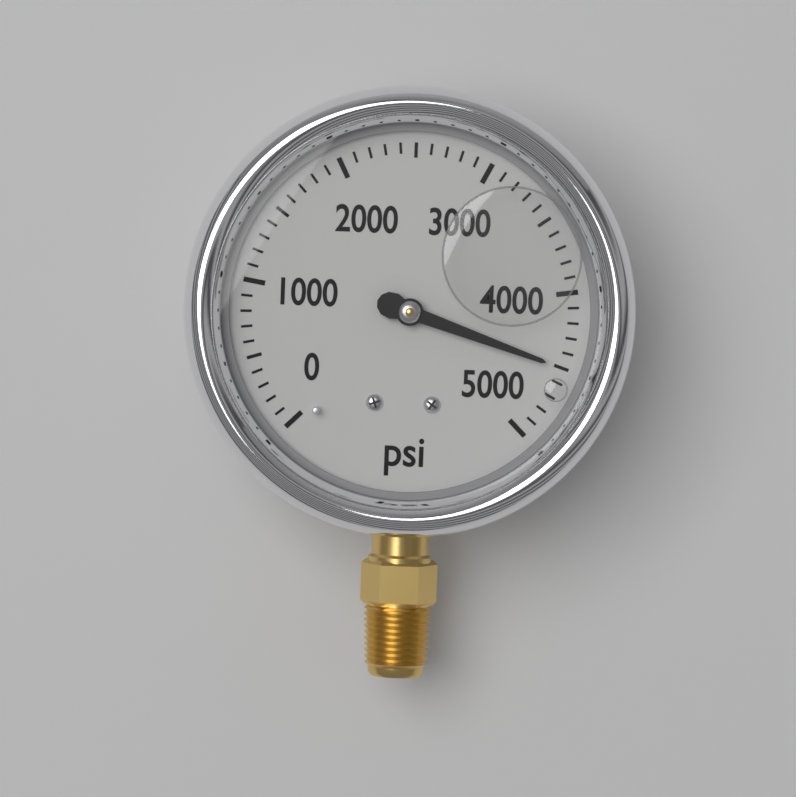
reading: 4500 psi
